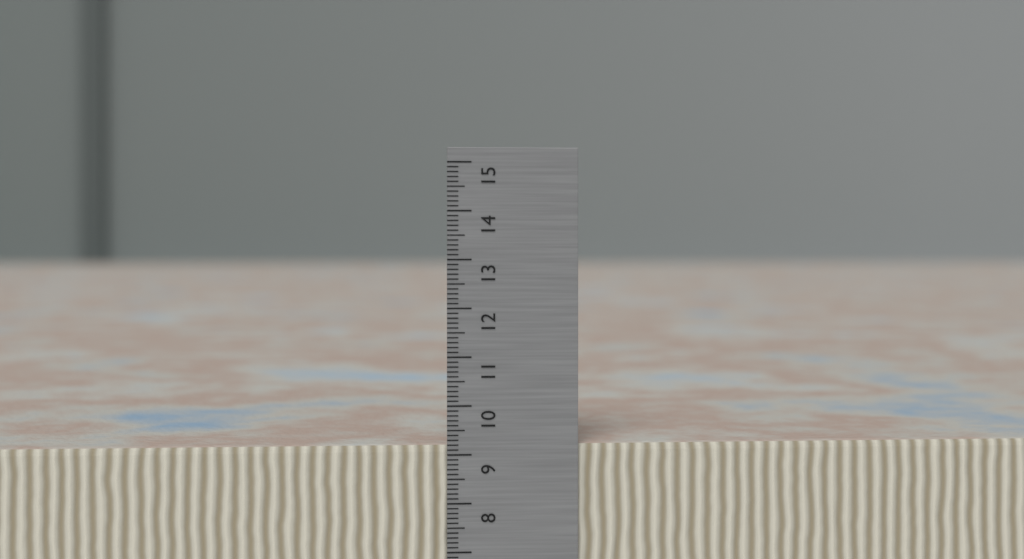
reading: 9.2 cm
